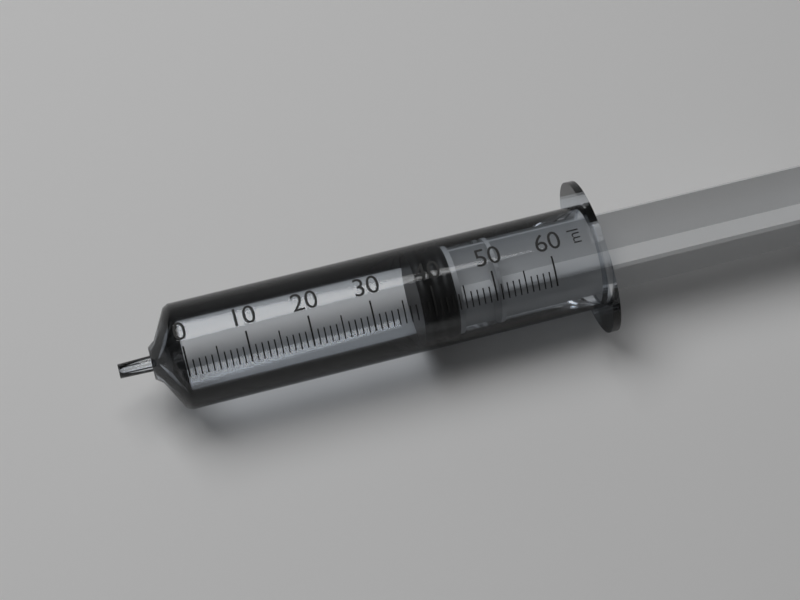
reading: 38 ml
